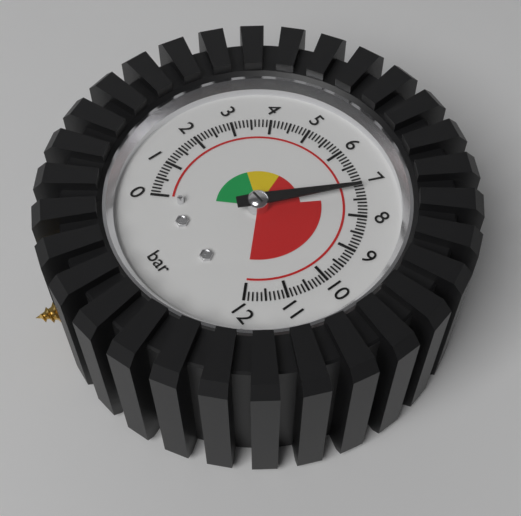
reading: 7.2 bar
